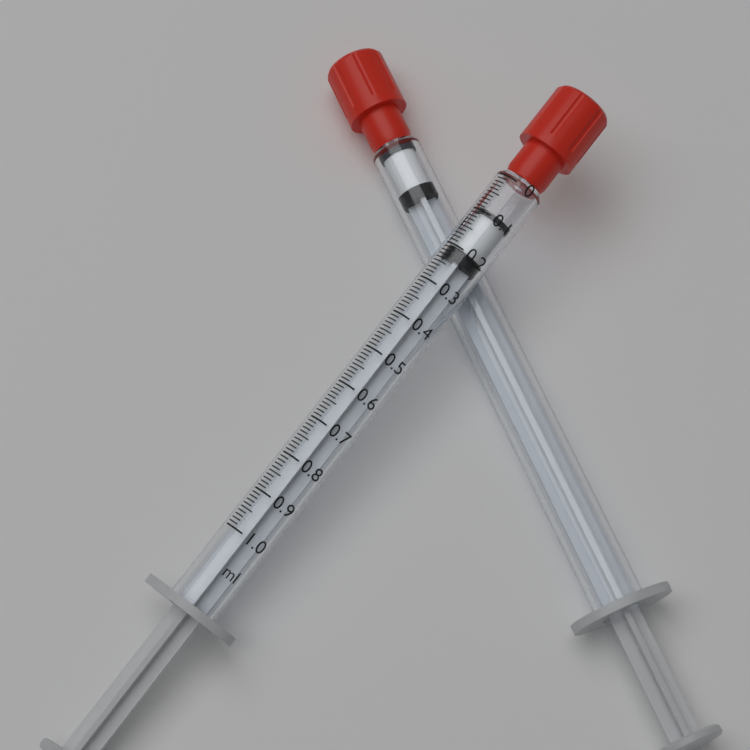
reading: 0.09 ml
